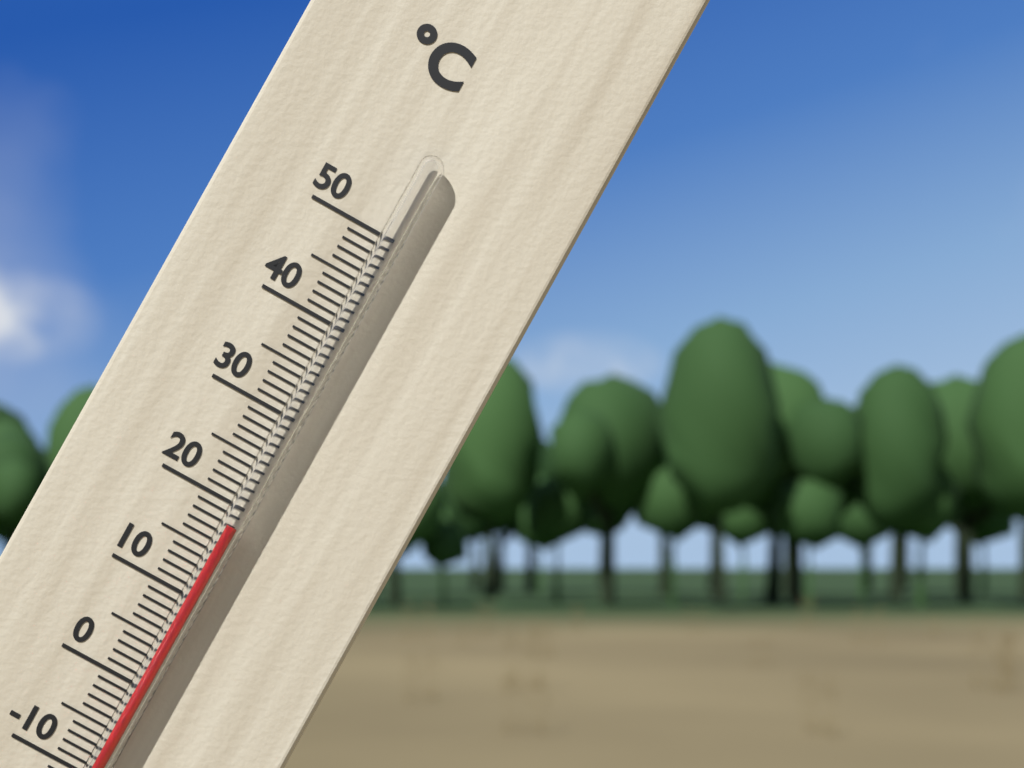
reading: 18 °C
